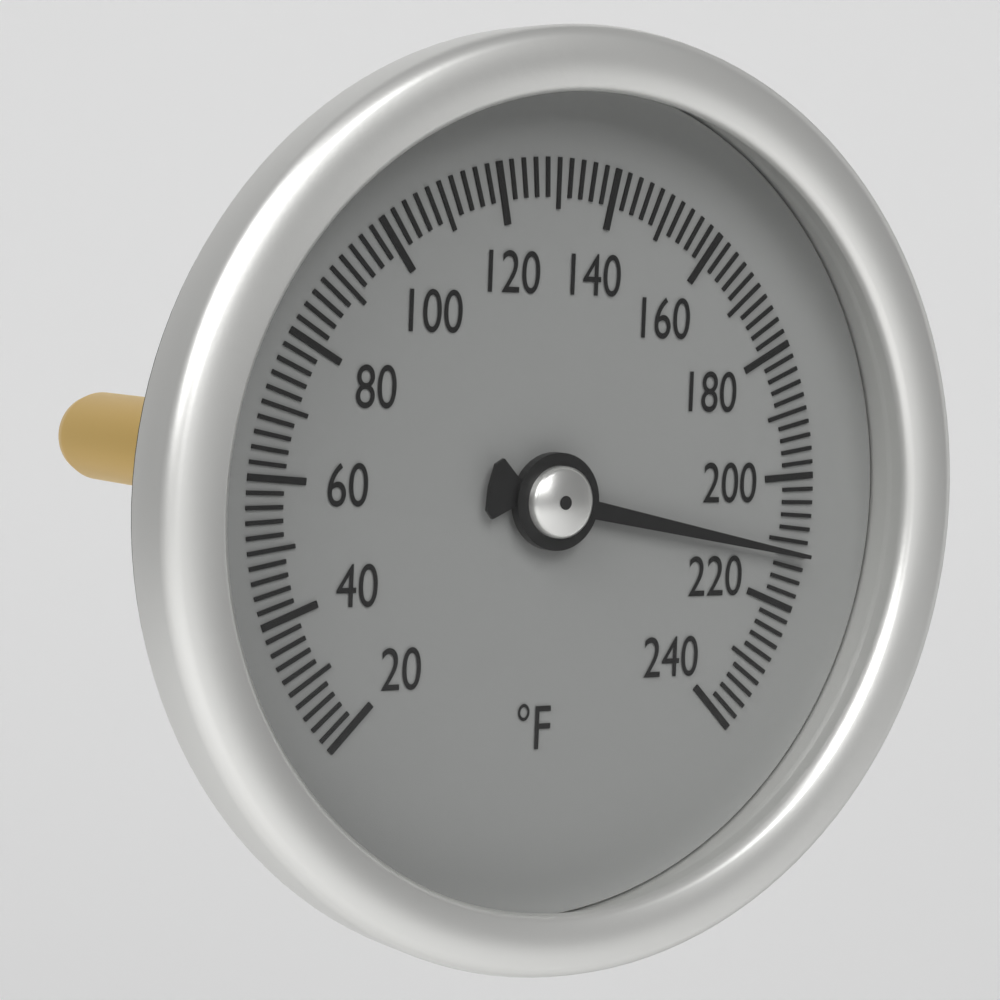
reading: 212 °F
